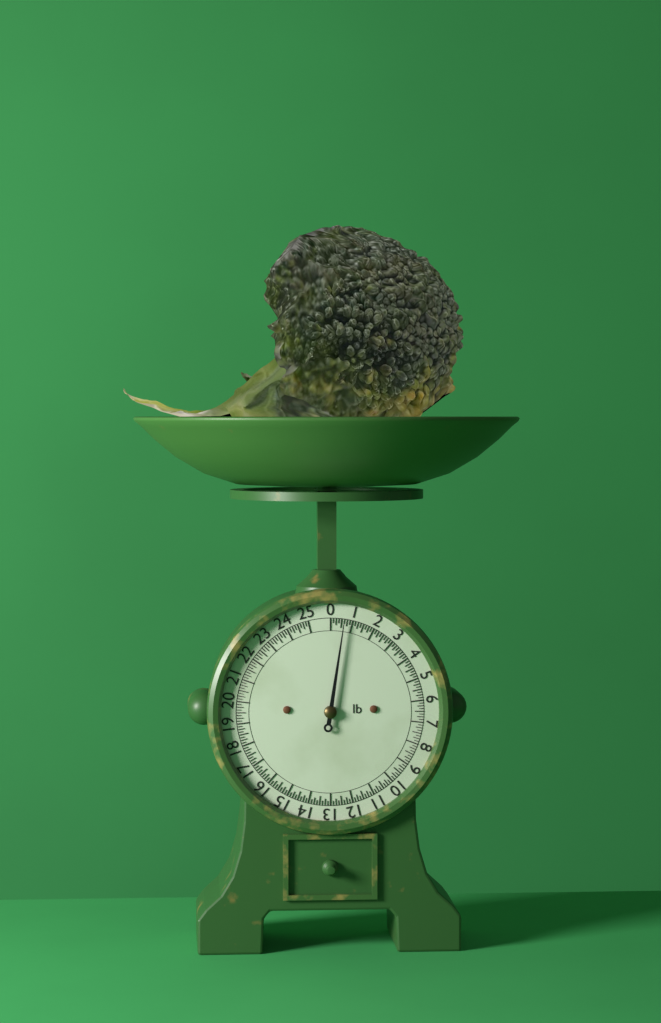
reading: 0.625 lb
